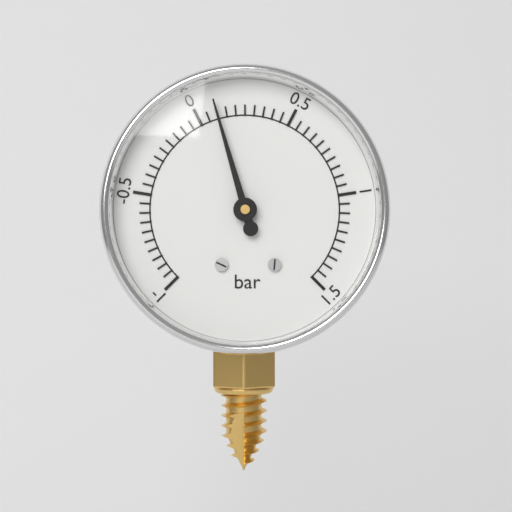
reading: 0.10 bar
